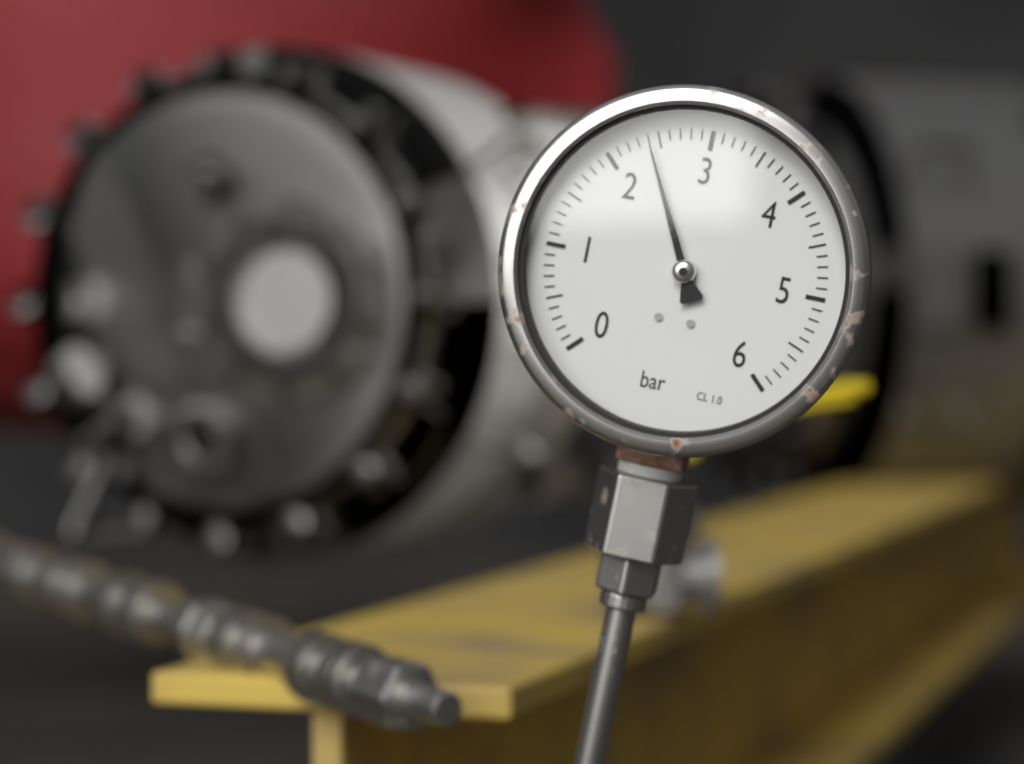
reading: 2.4 bar
